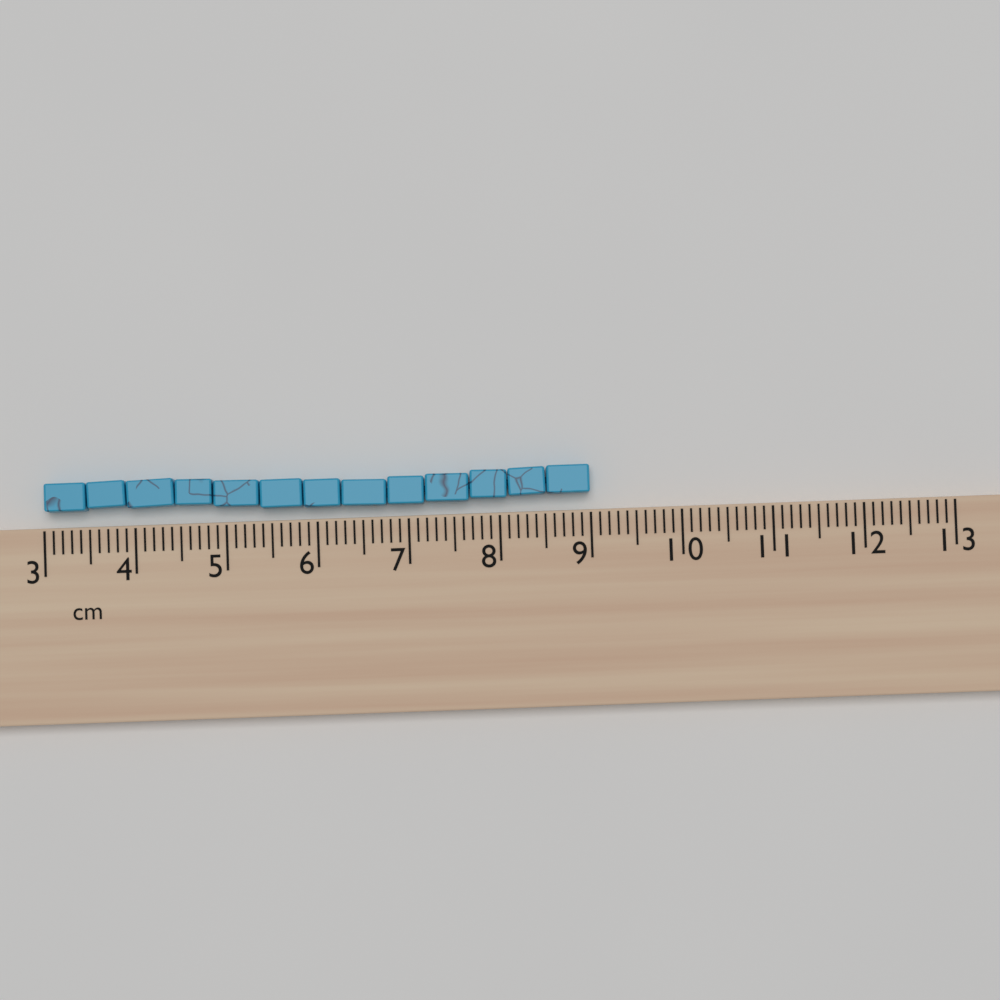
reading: 9.0 cm
